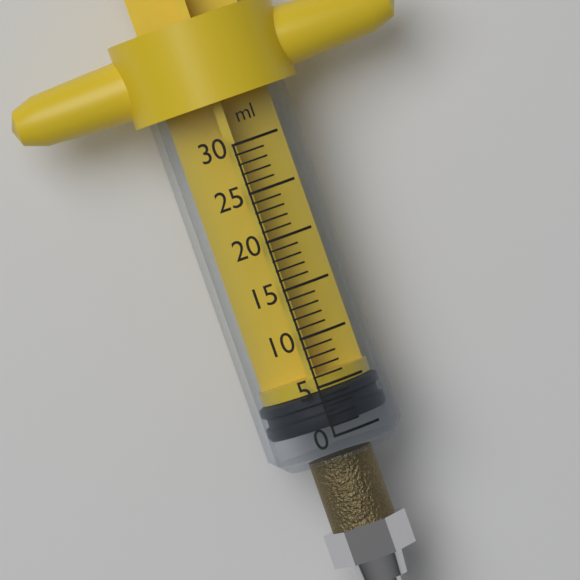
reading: 1 ml
